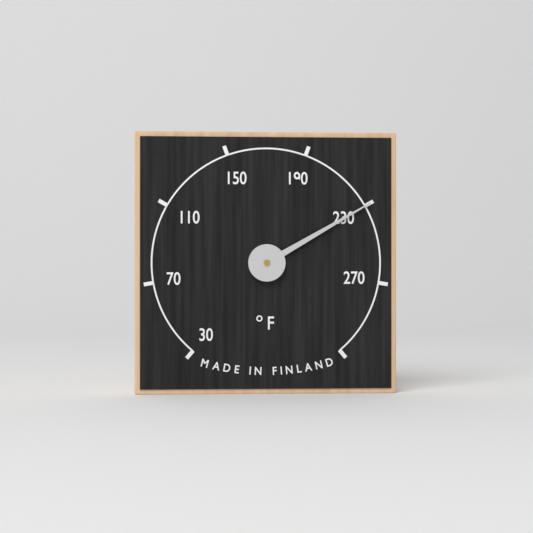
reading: 230 °F
